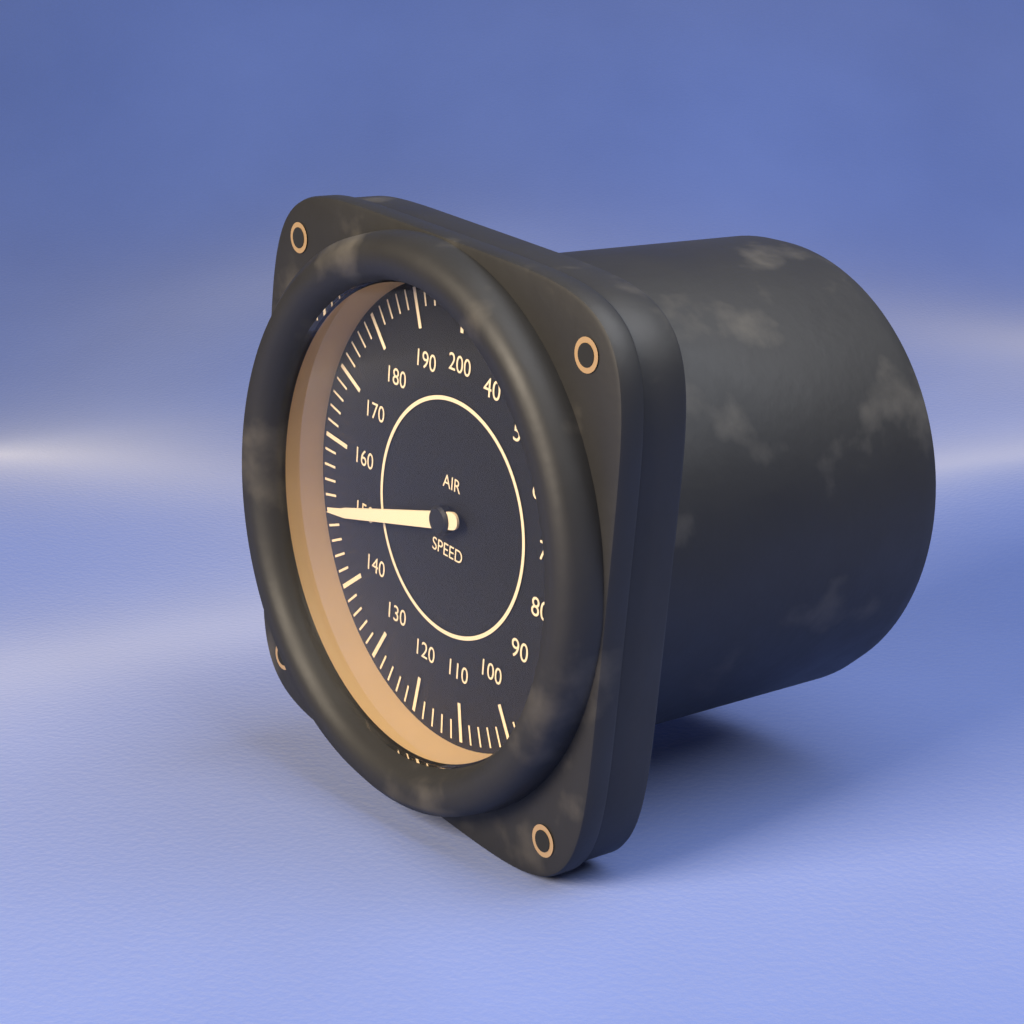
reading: 150 (no unit)
